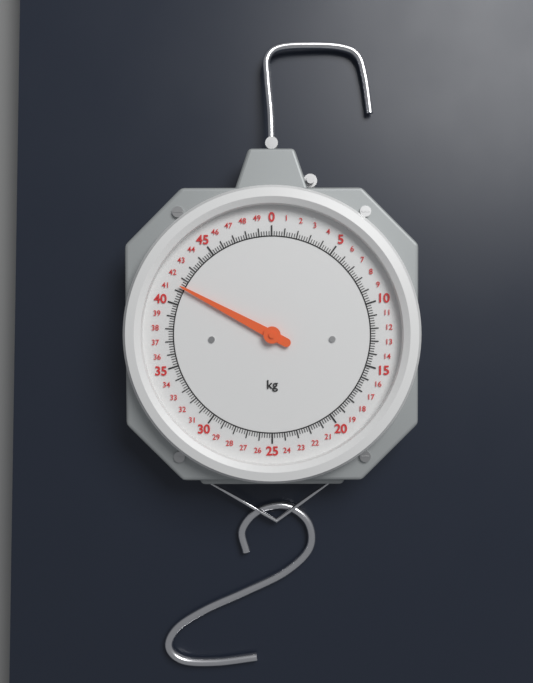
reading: 41.4 kg
